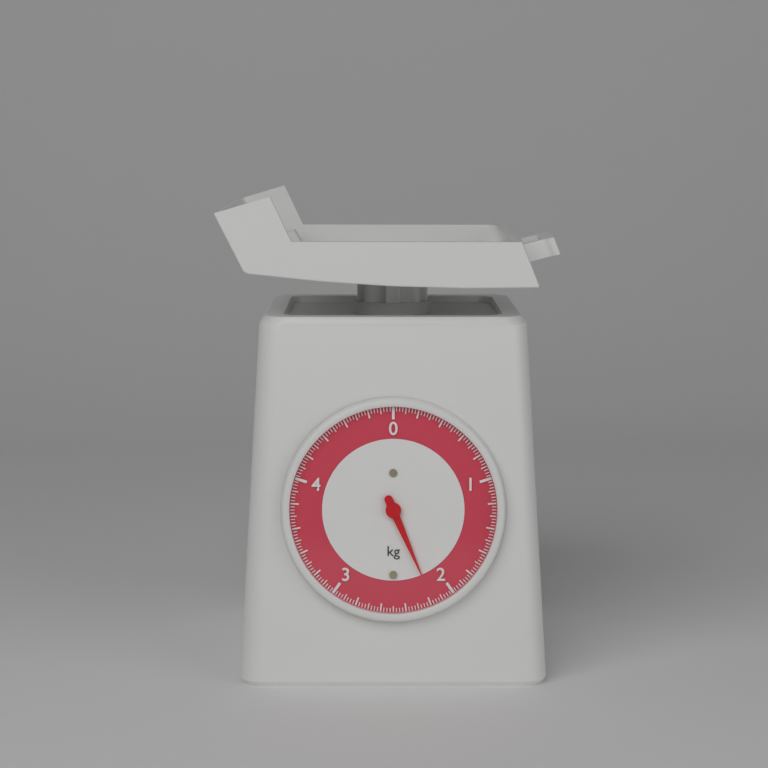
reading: 2.175 kg
